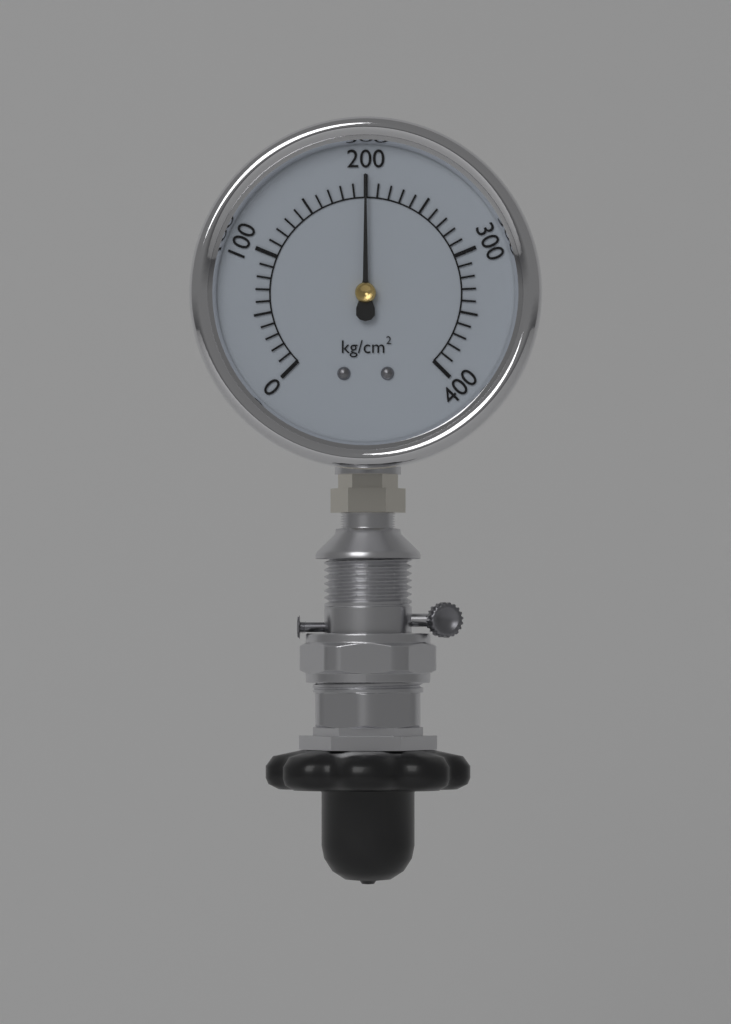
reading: 200 kg/cm²
